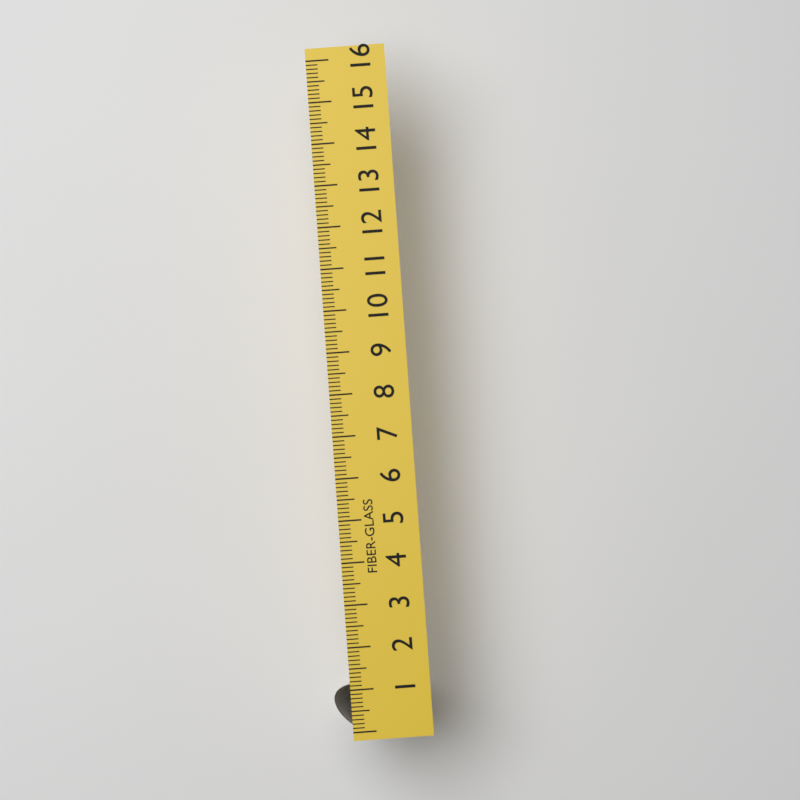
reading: 1.2 (no unit)
